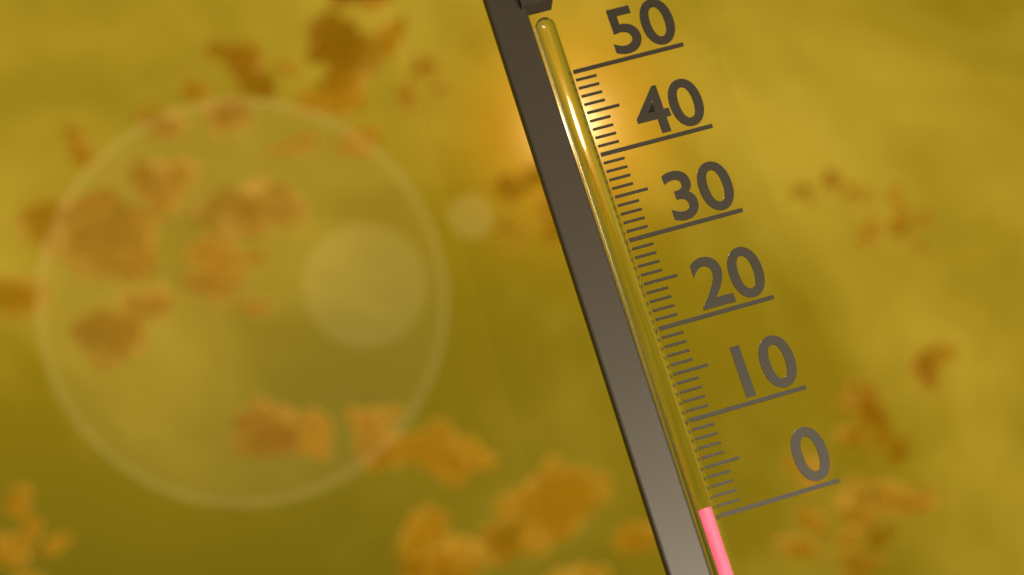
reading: 1 (no unit)
